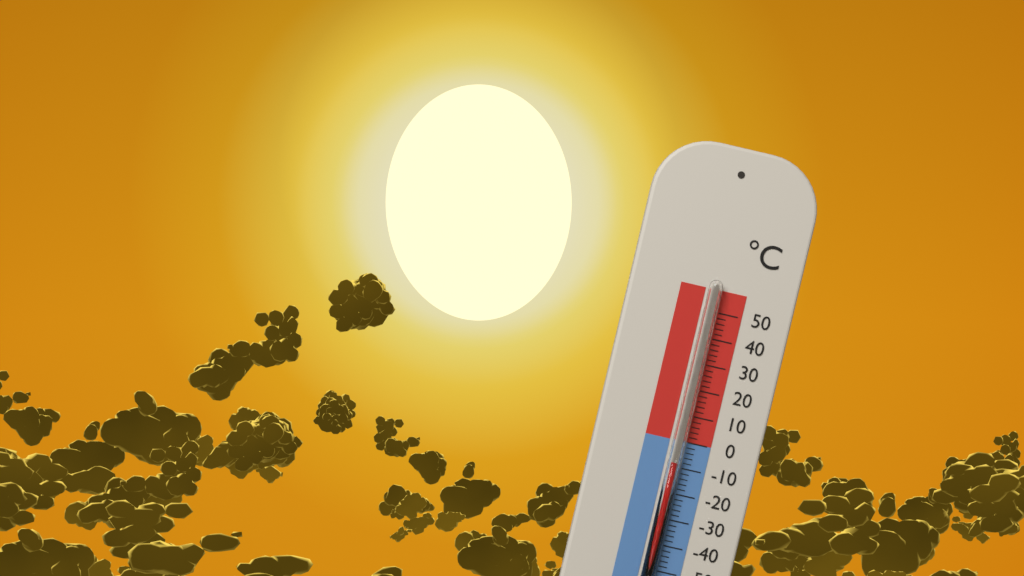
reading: -8 °C
